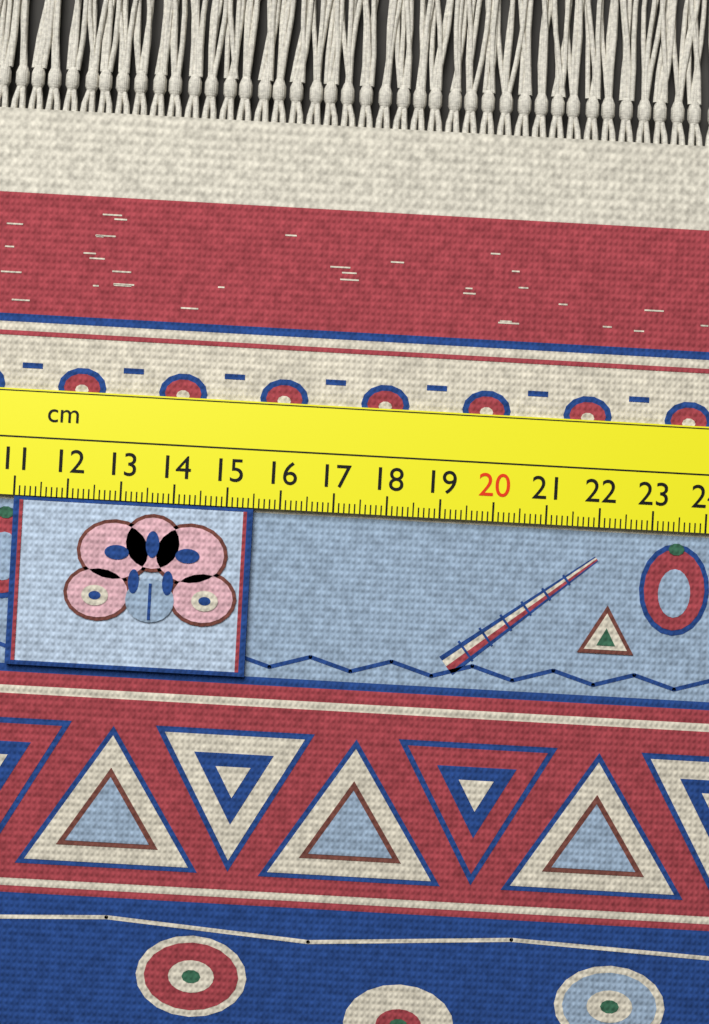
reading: 15.5 cm
